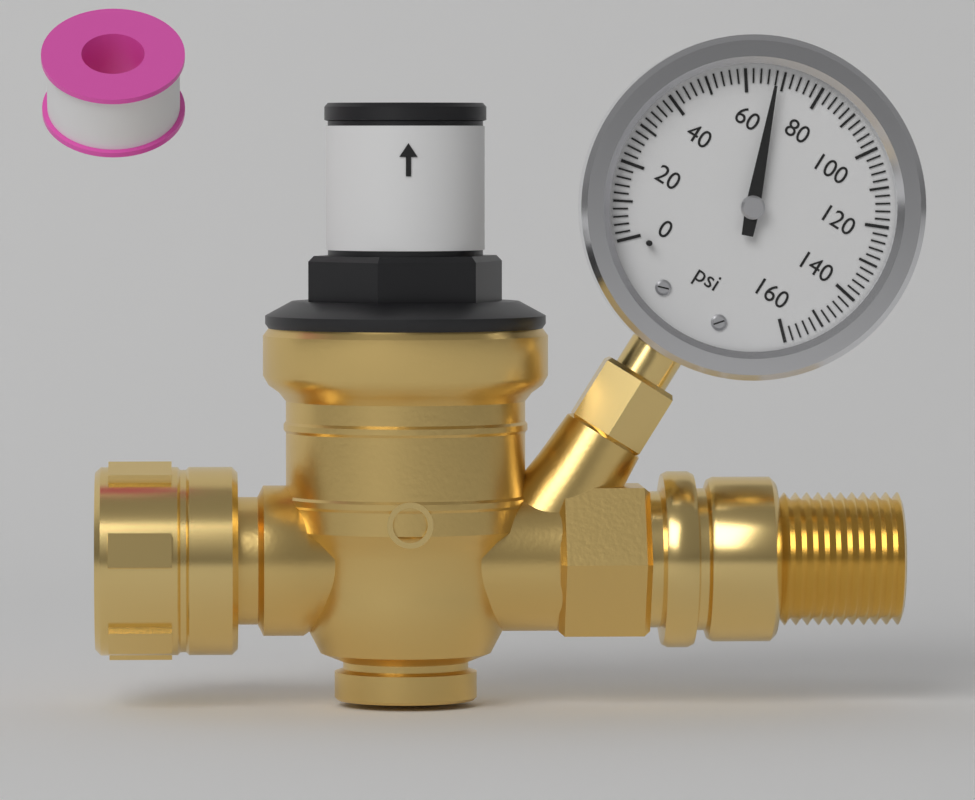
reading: 68 psi
